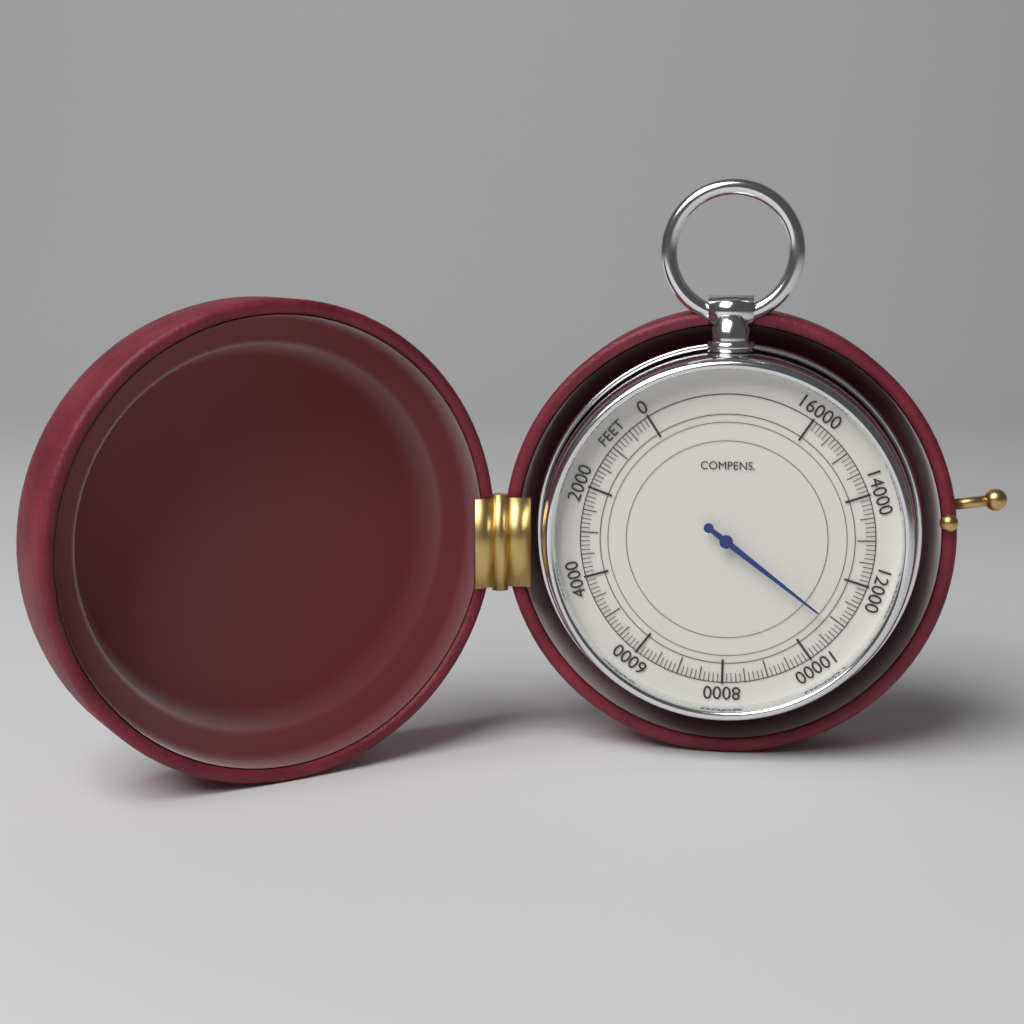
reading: 10900 feet
